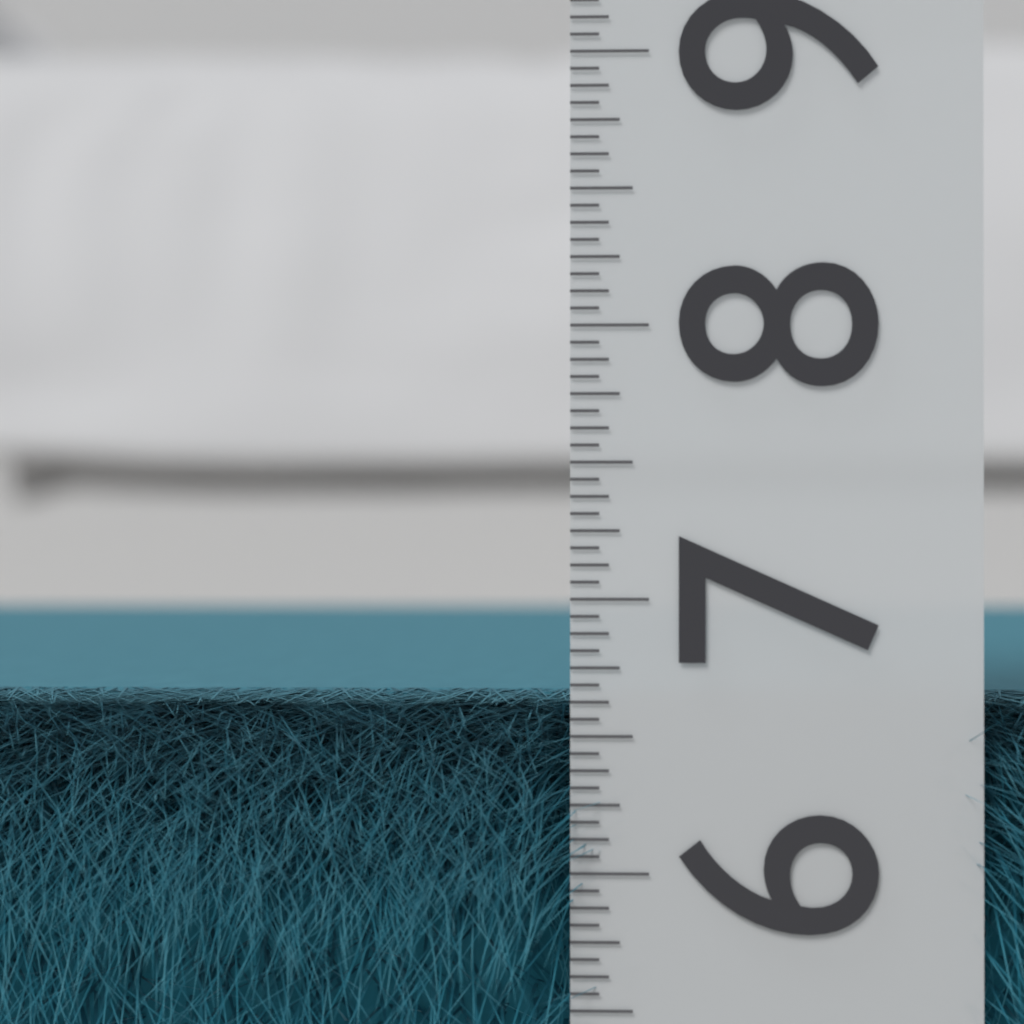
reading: 6.6250 (no unit)
